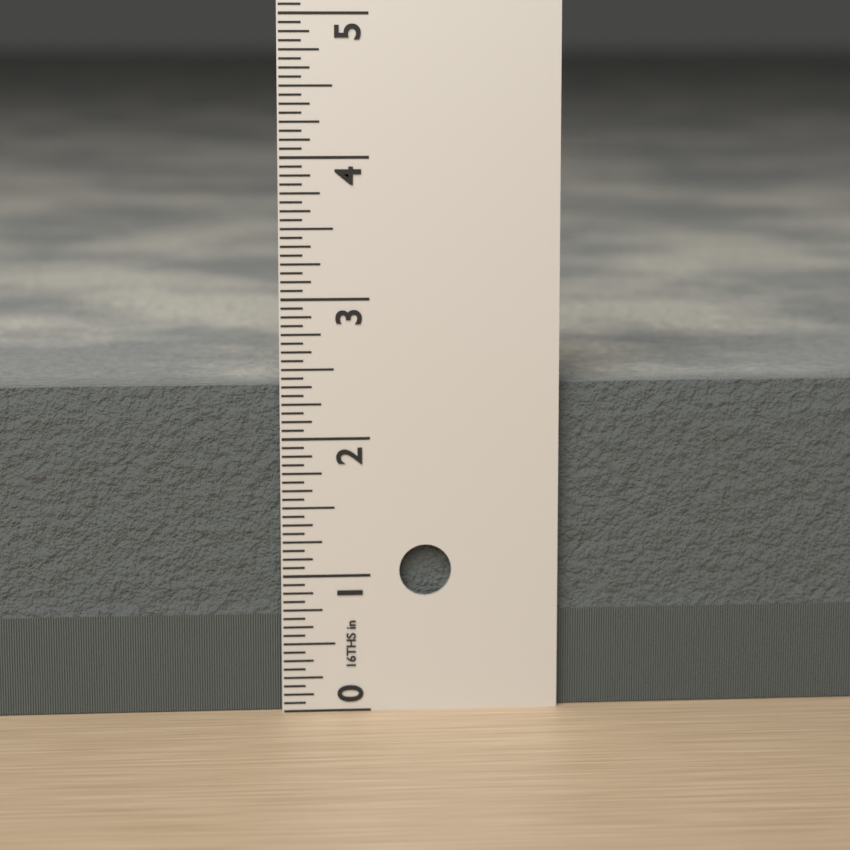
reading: 2.3750 in
